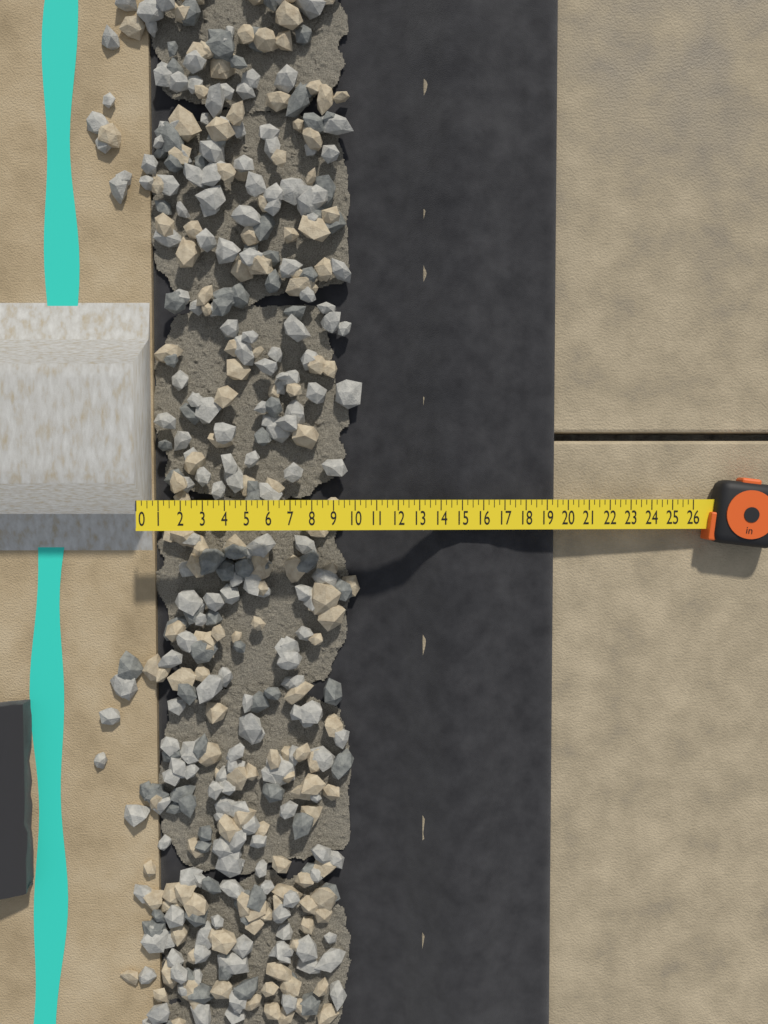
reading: 19.50 in
